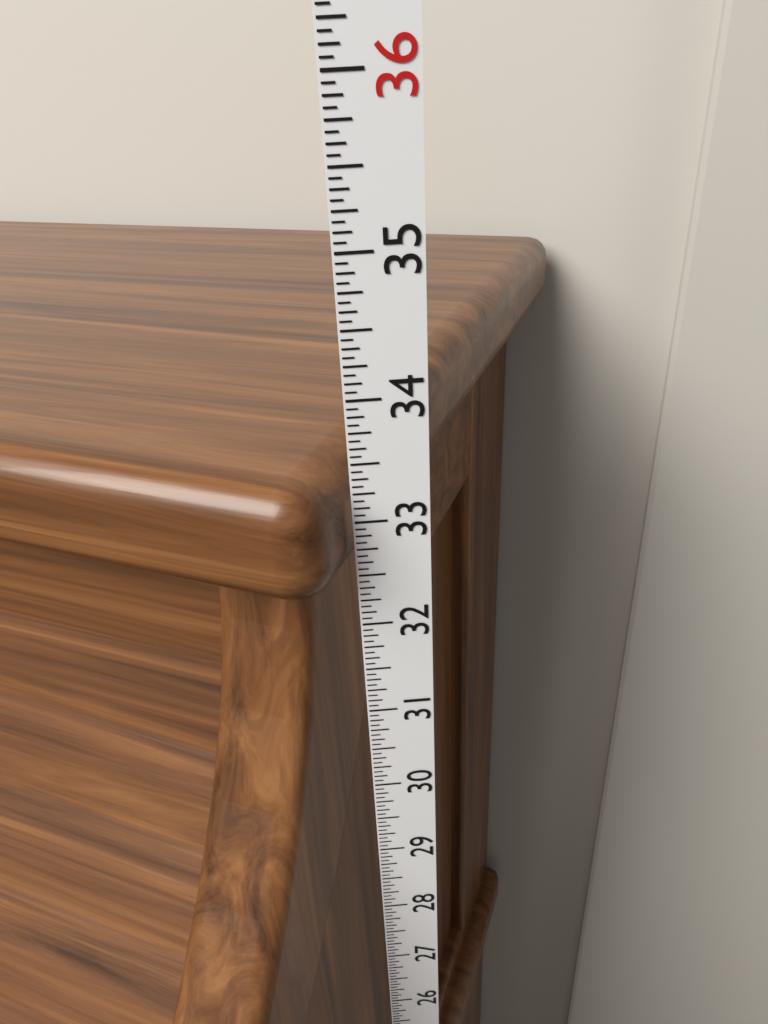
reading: 33.5000 in
